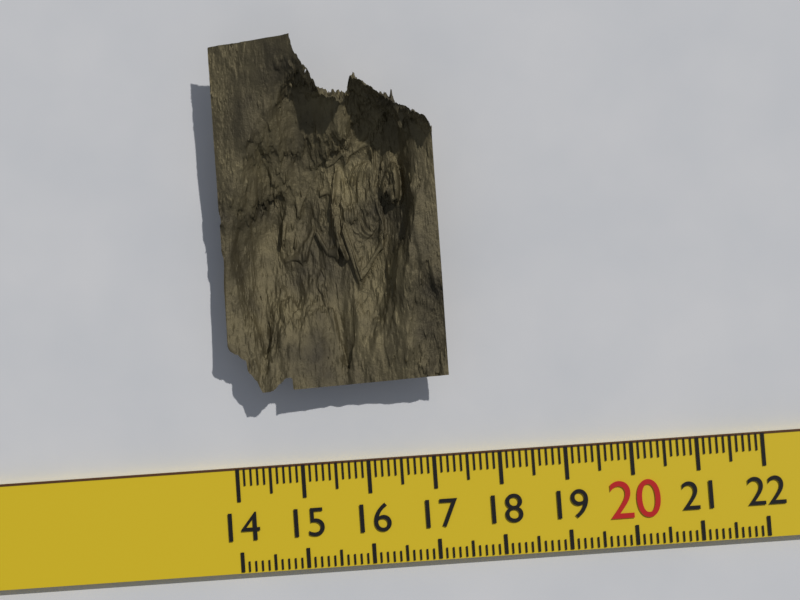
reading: 17.3 (no unit)
